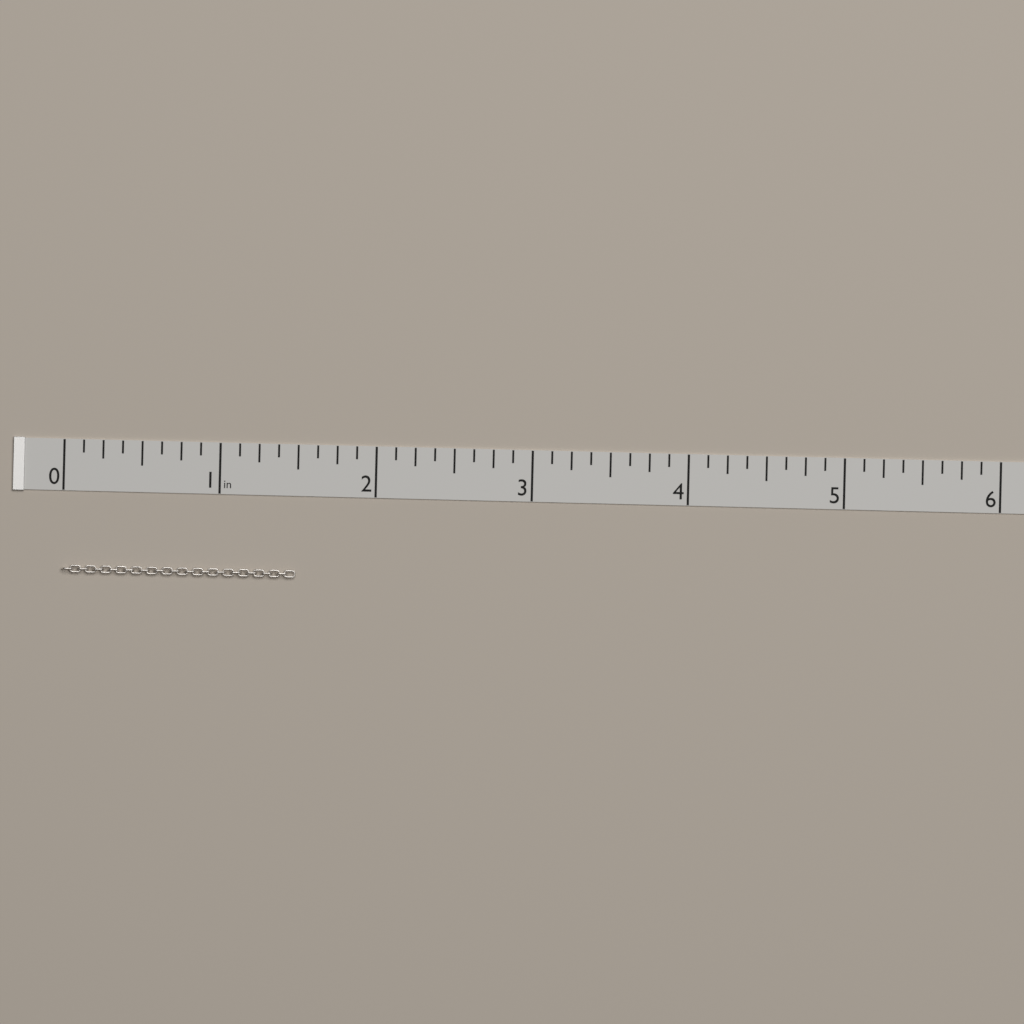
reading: 1.500 in
